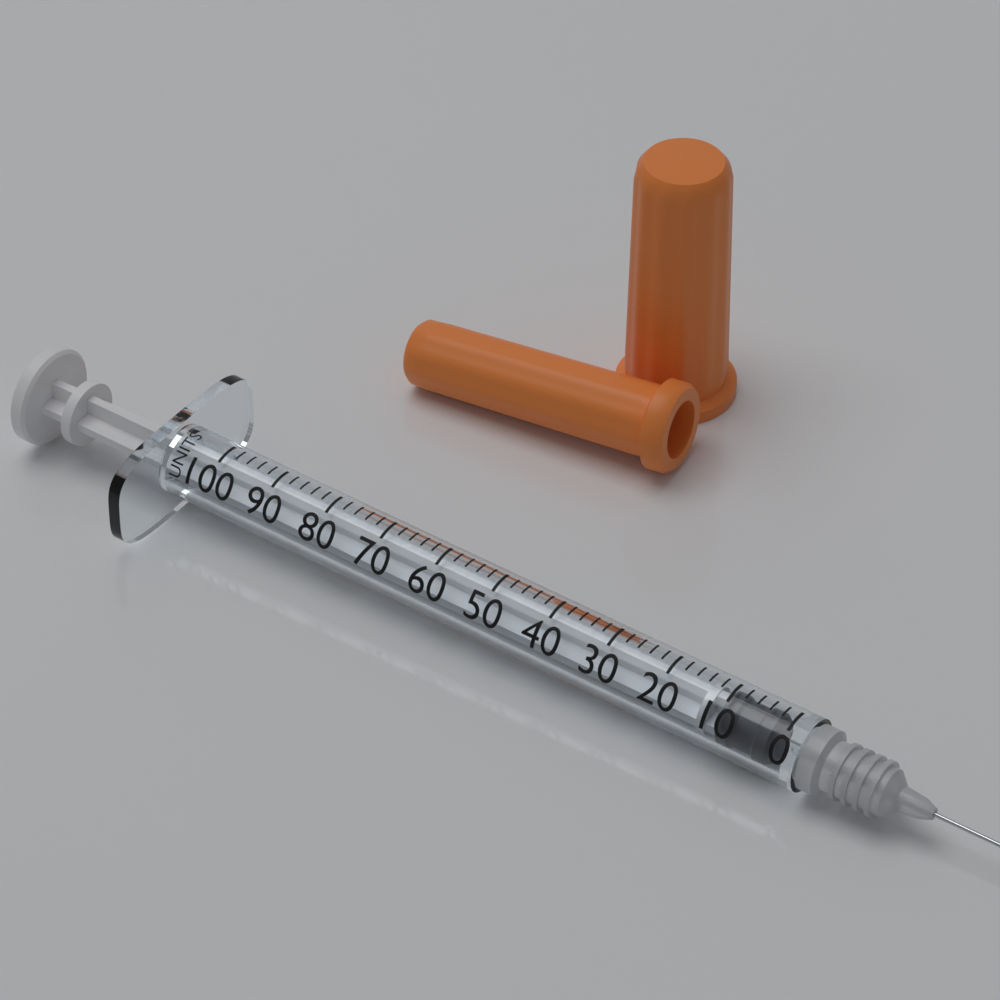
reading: 2 units
